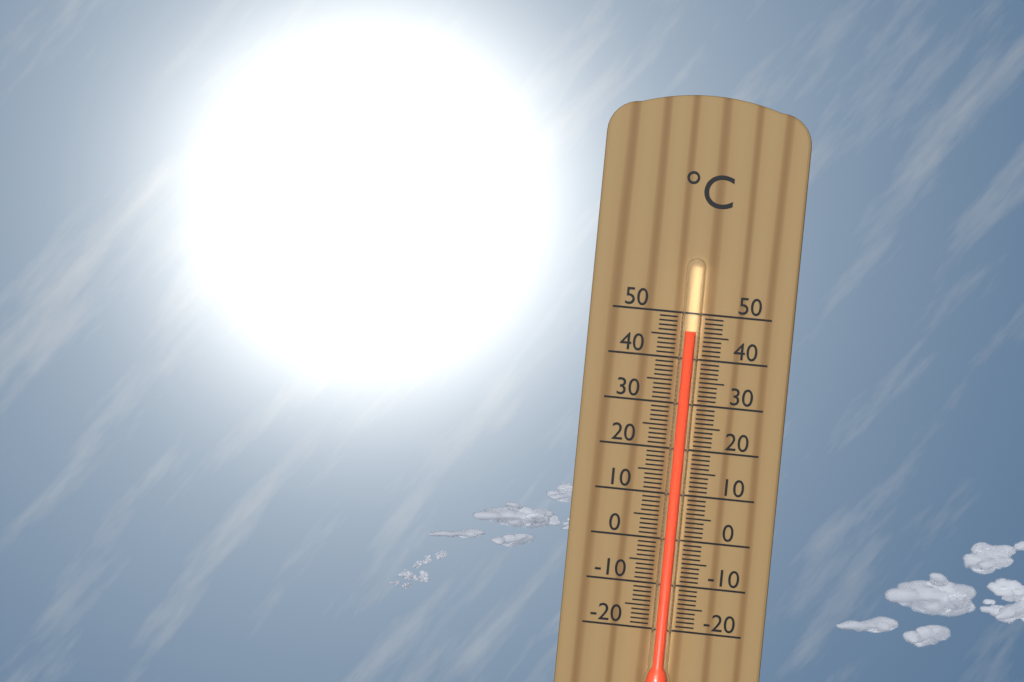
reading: 46 °C
